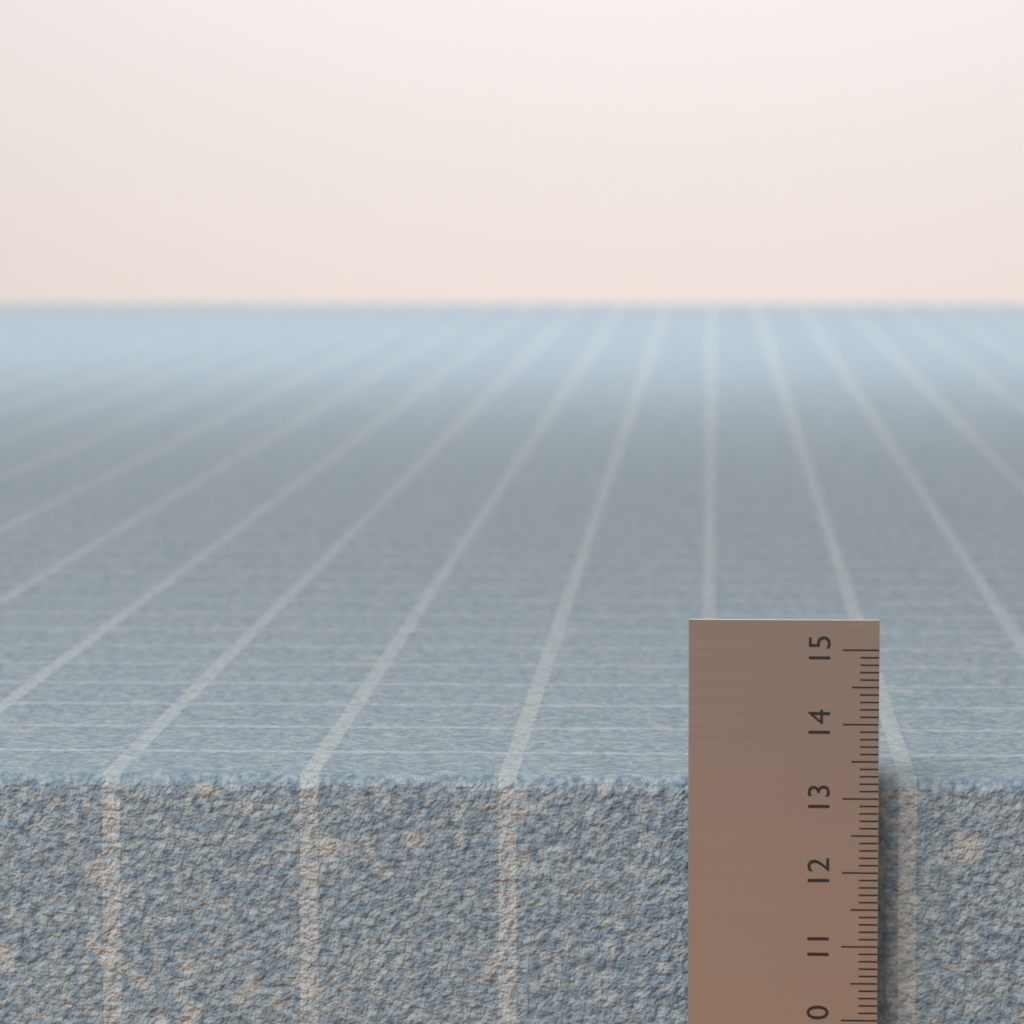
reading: 13.2 (no unit)
